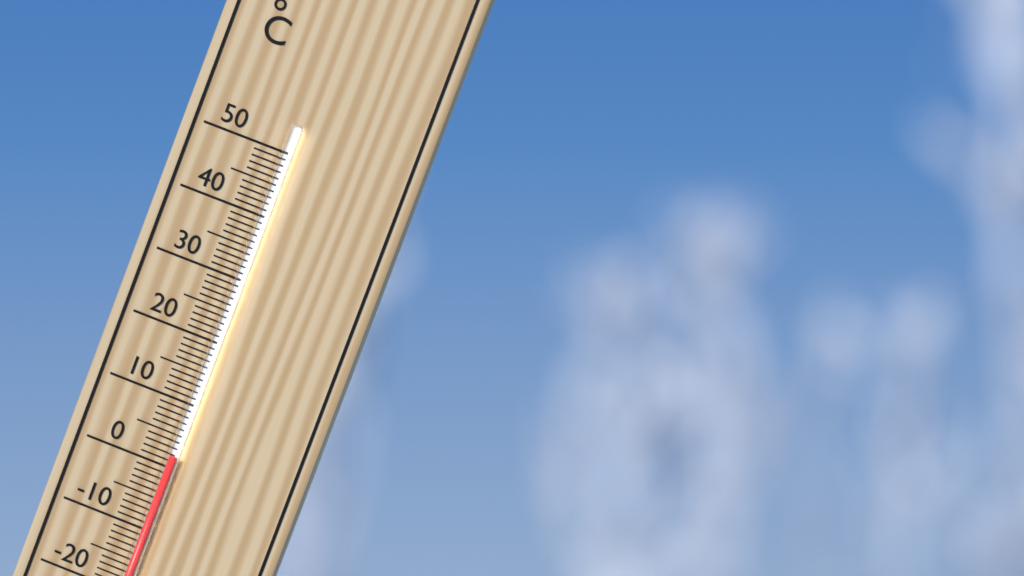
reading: 2 °C
